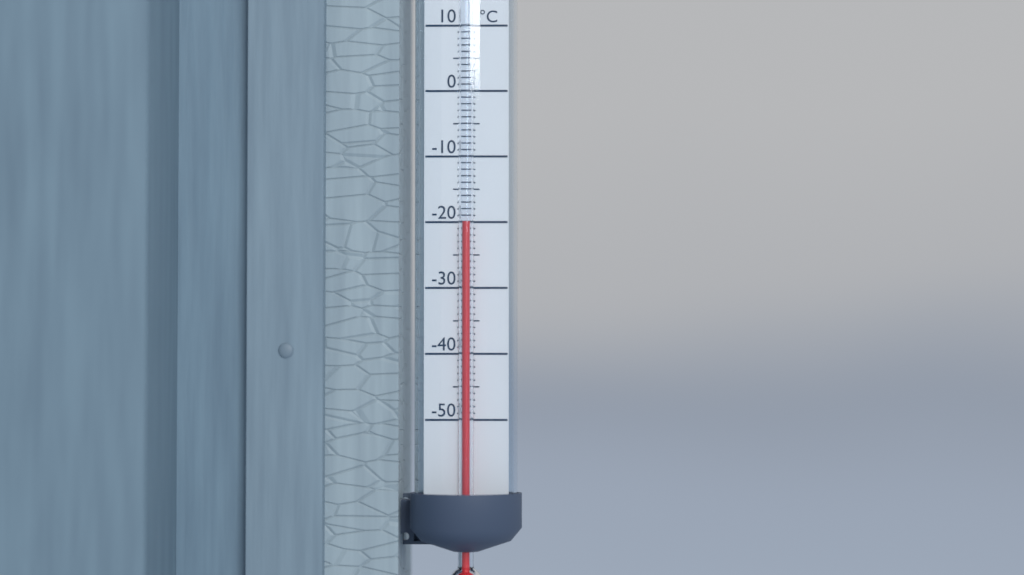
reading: -20 °C
